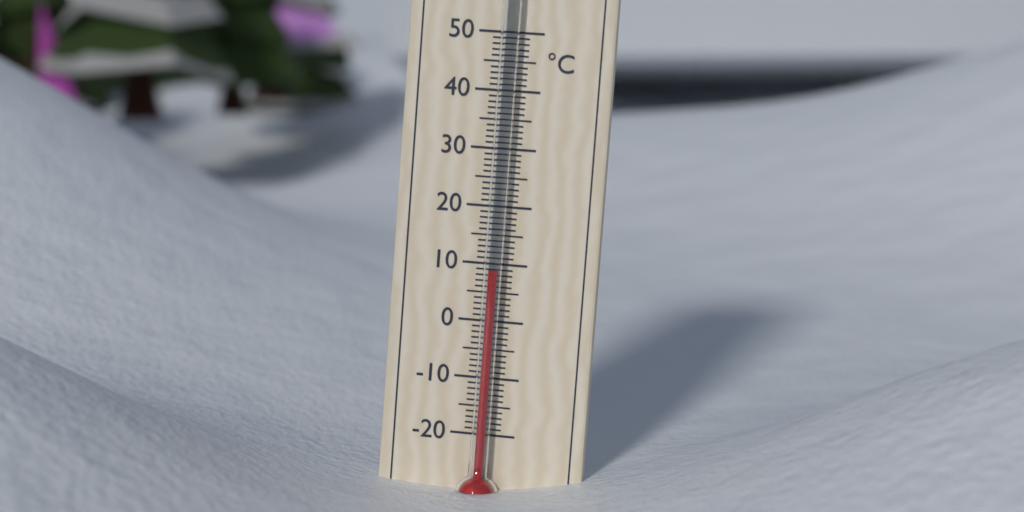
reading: 9 °C
